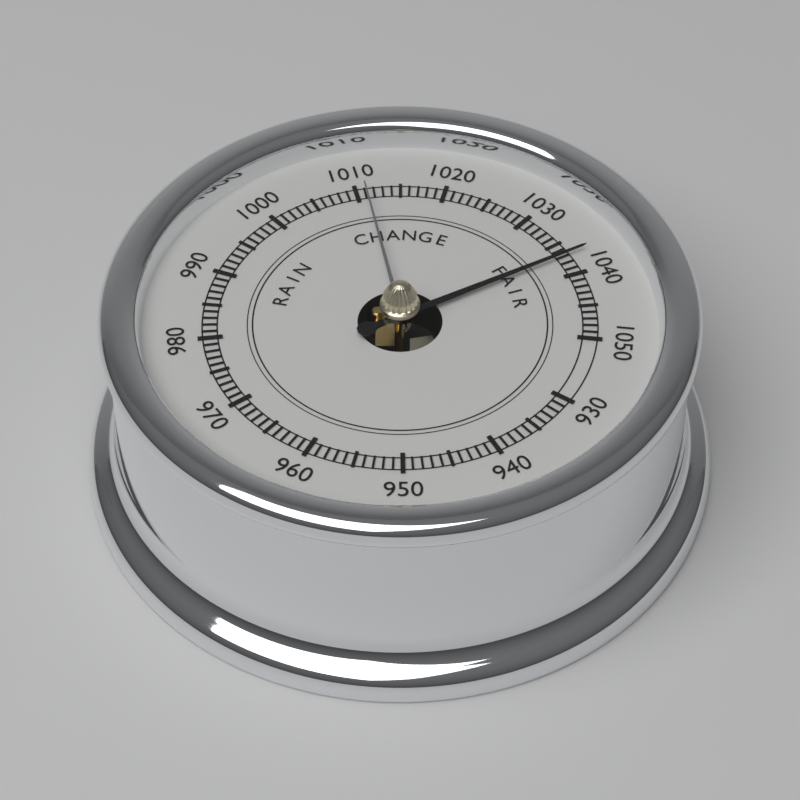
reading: 1037 (no unit)
